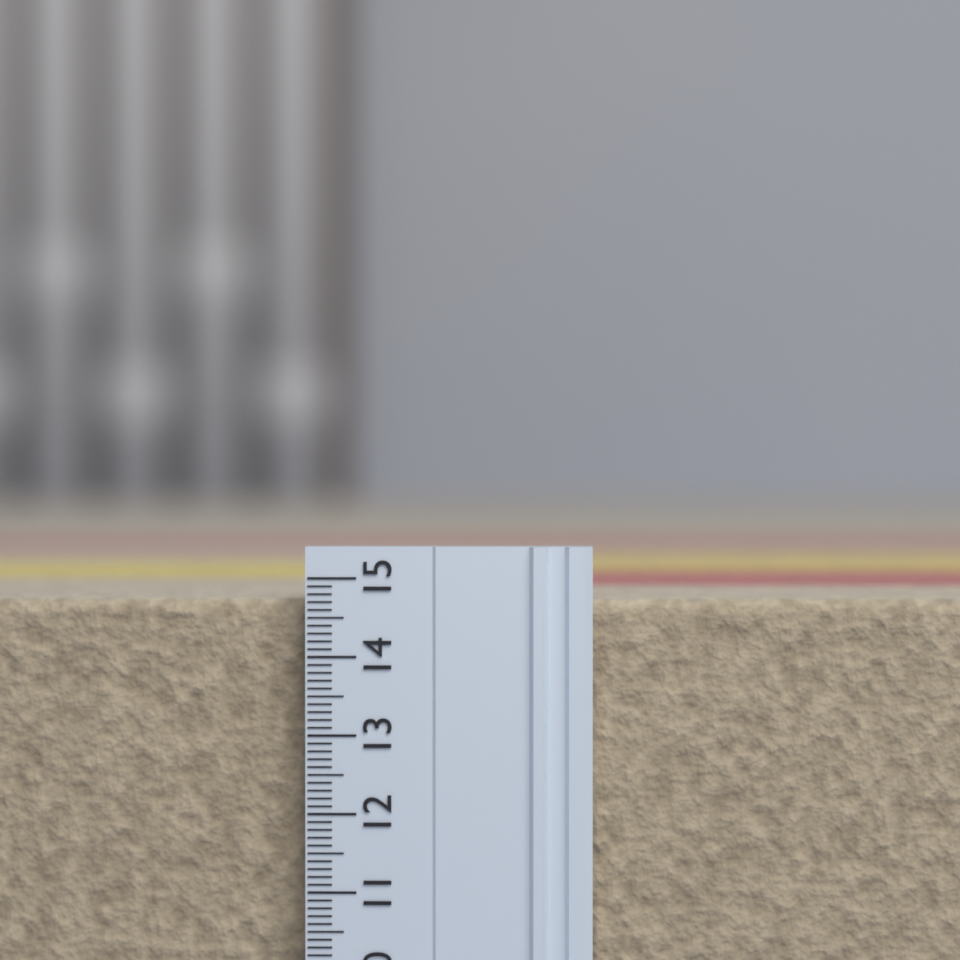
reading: 14.7 (no unit)
